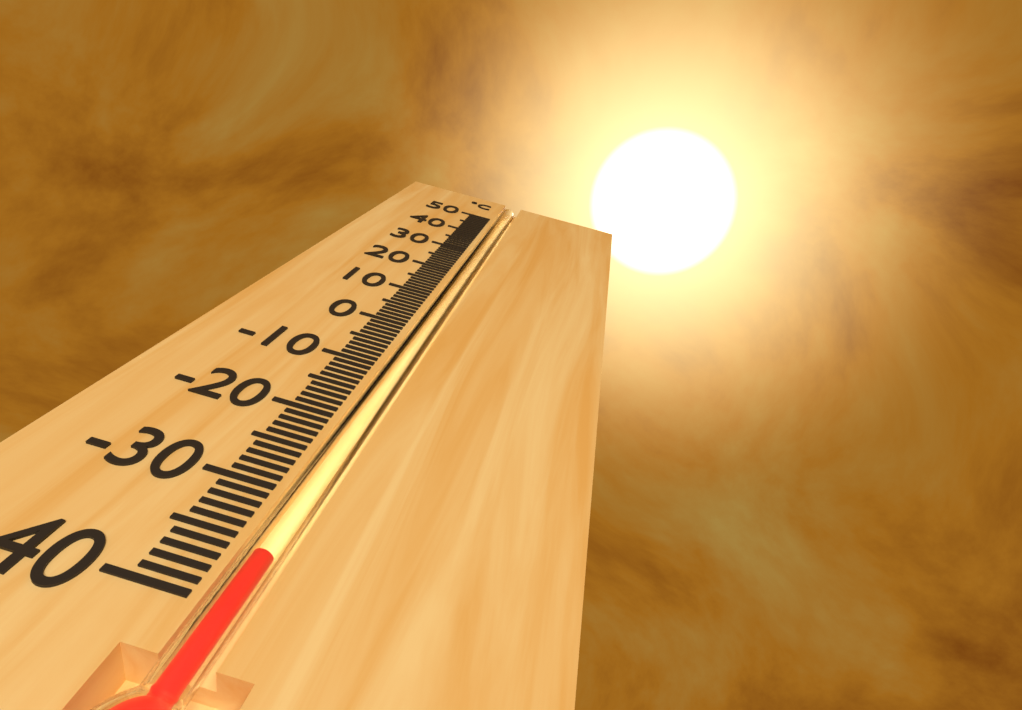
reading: -36 °C
